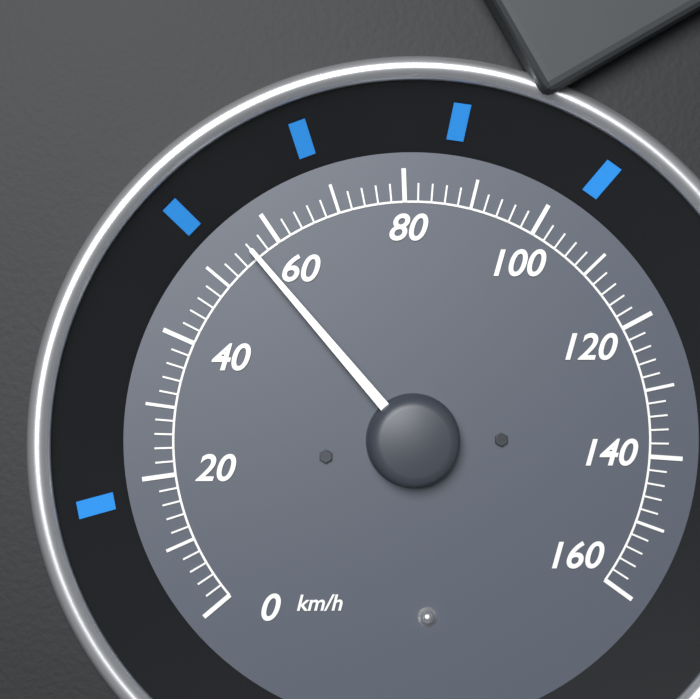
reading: 56 km/h
